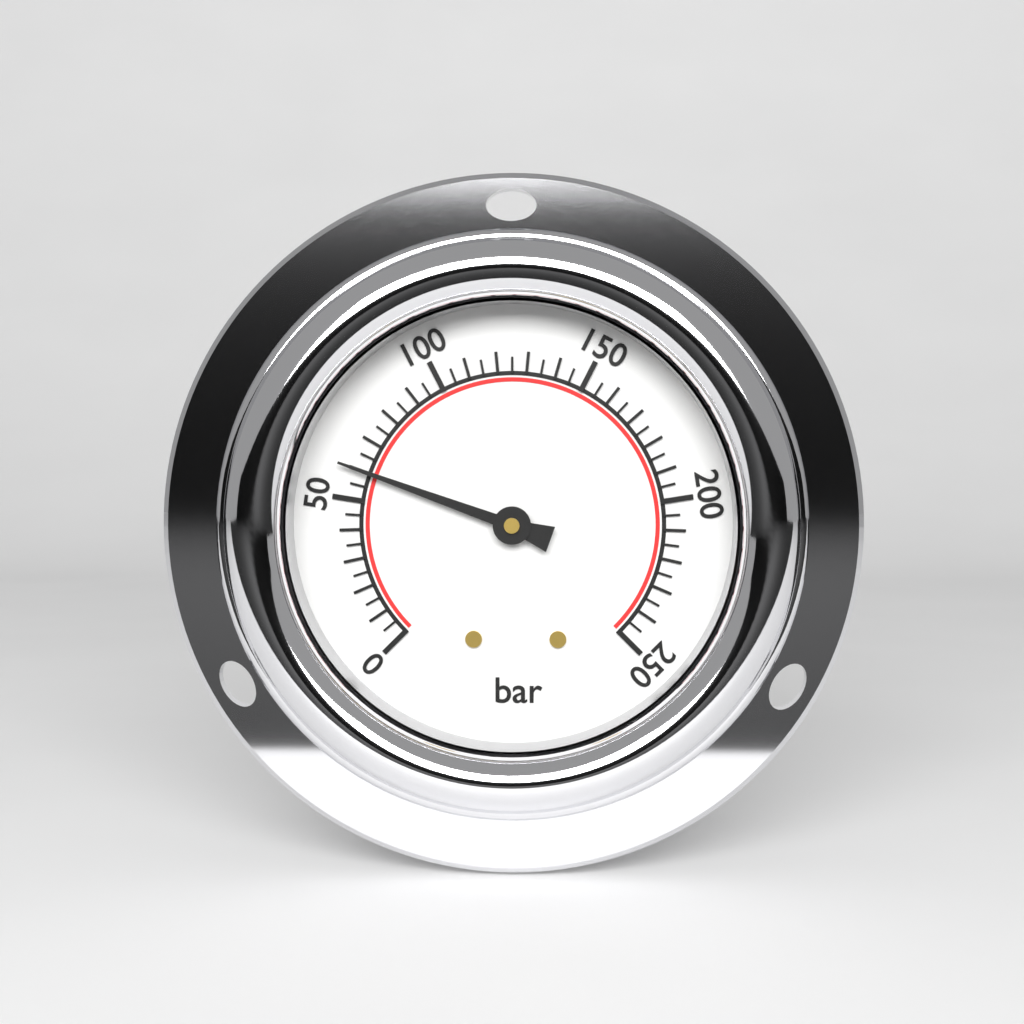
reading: 60 bar
